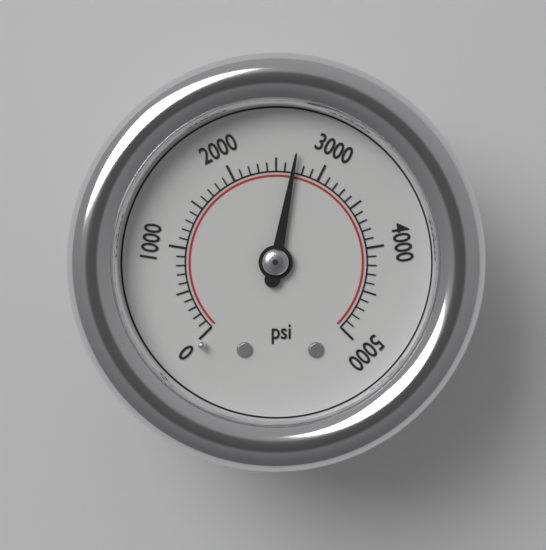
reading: 2700 psi
